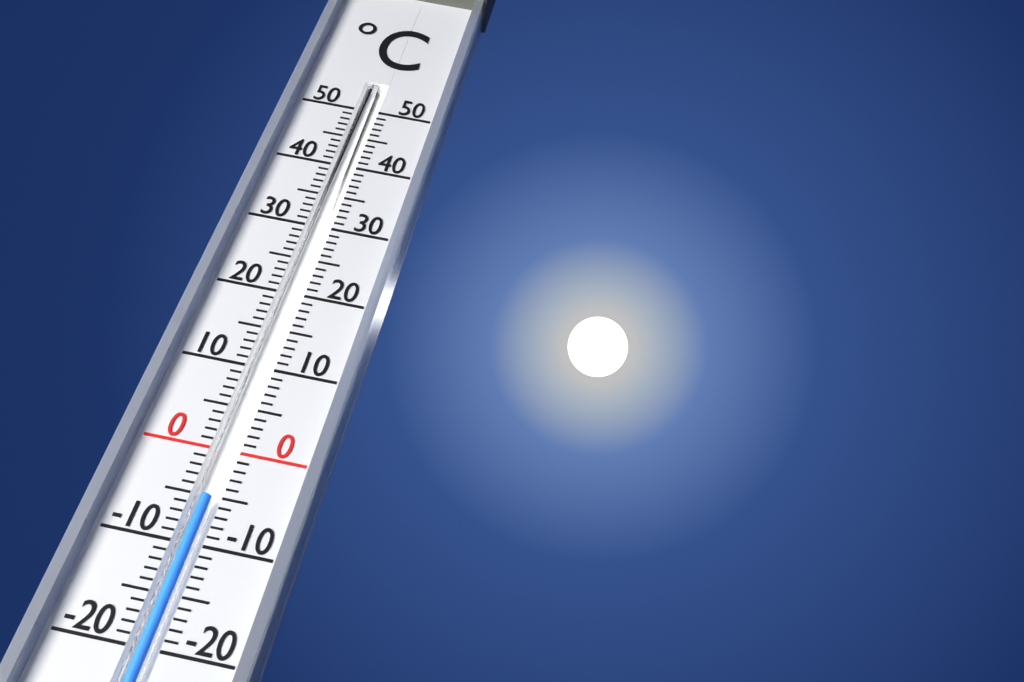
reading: -5 °C
